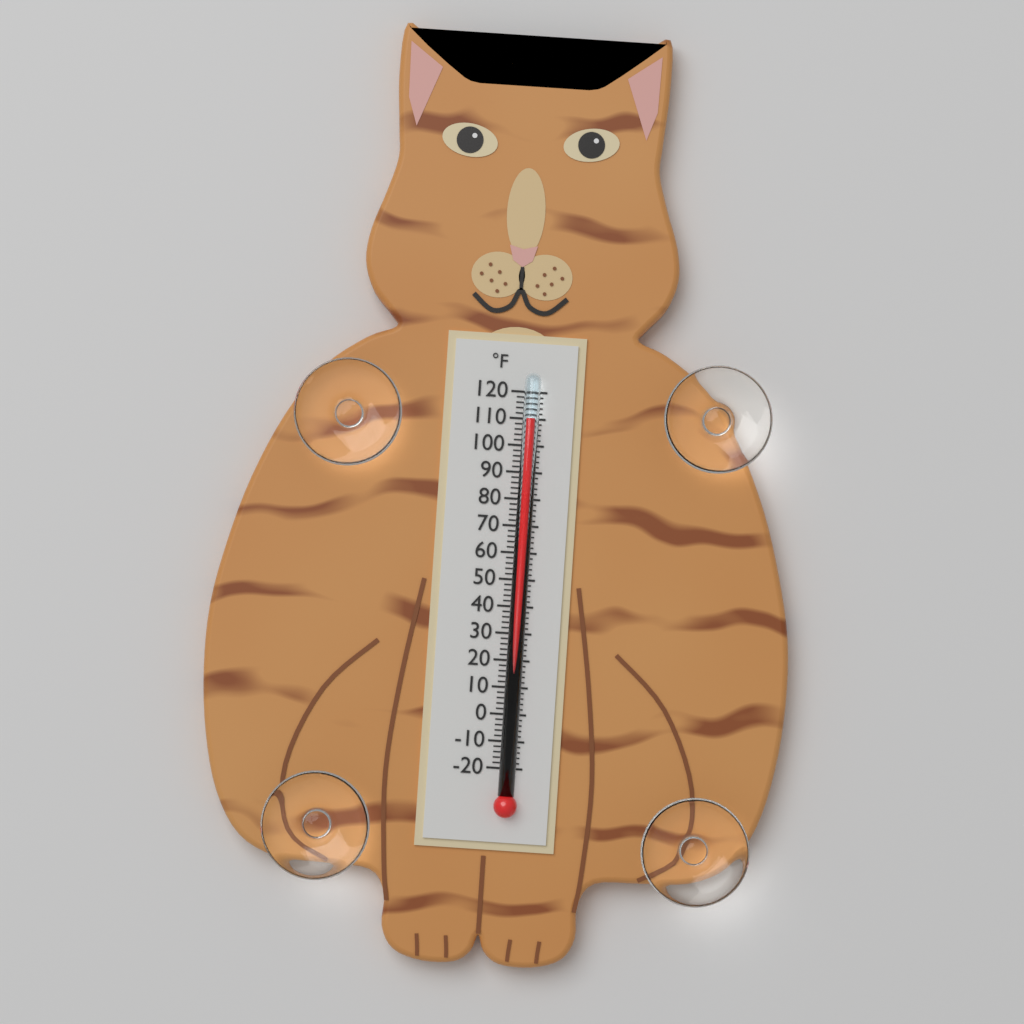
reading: 110 °F
